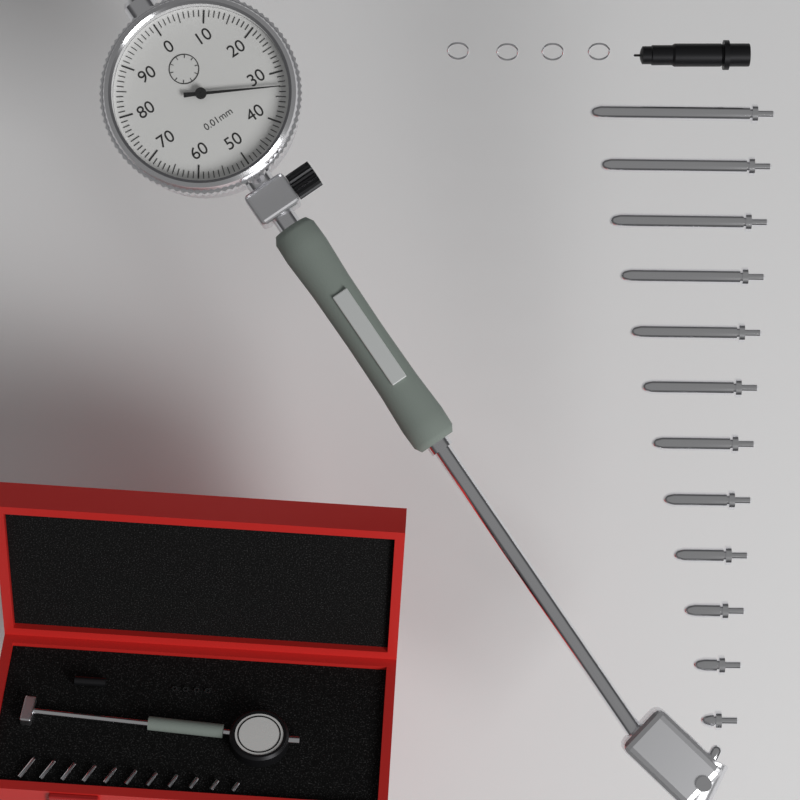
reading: 0.33 mm
